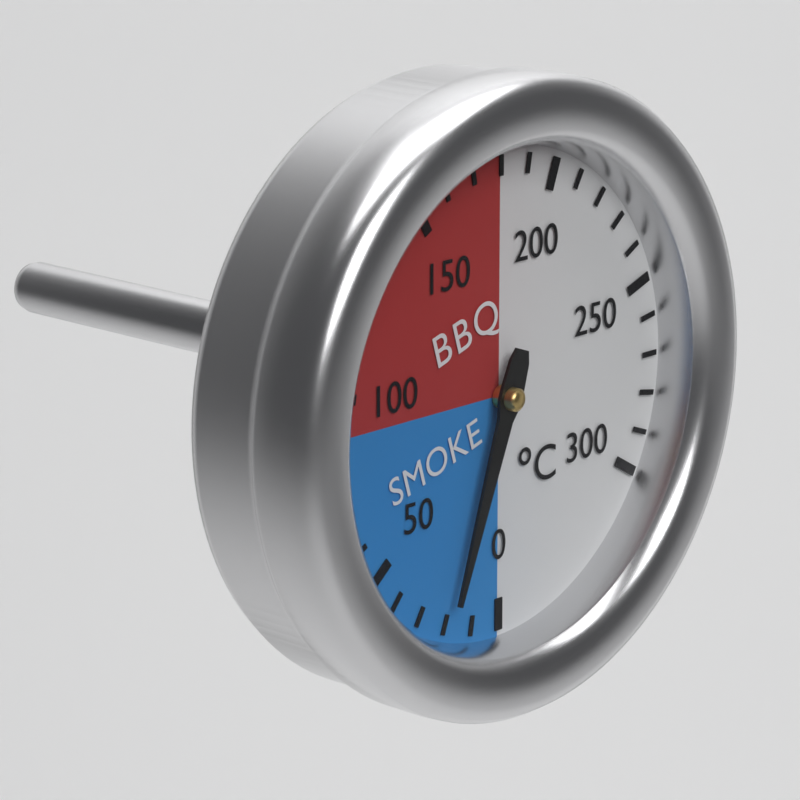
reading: 20 °C
